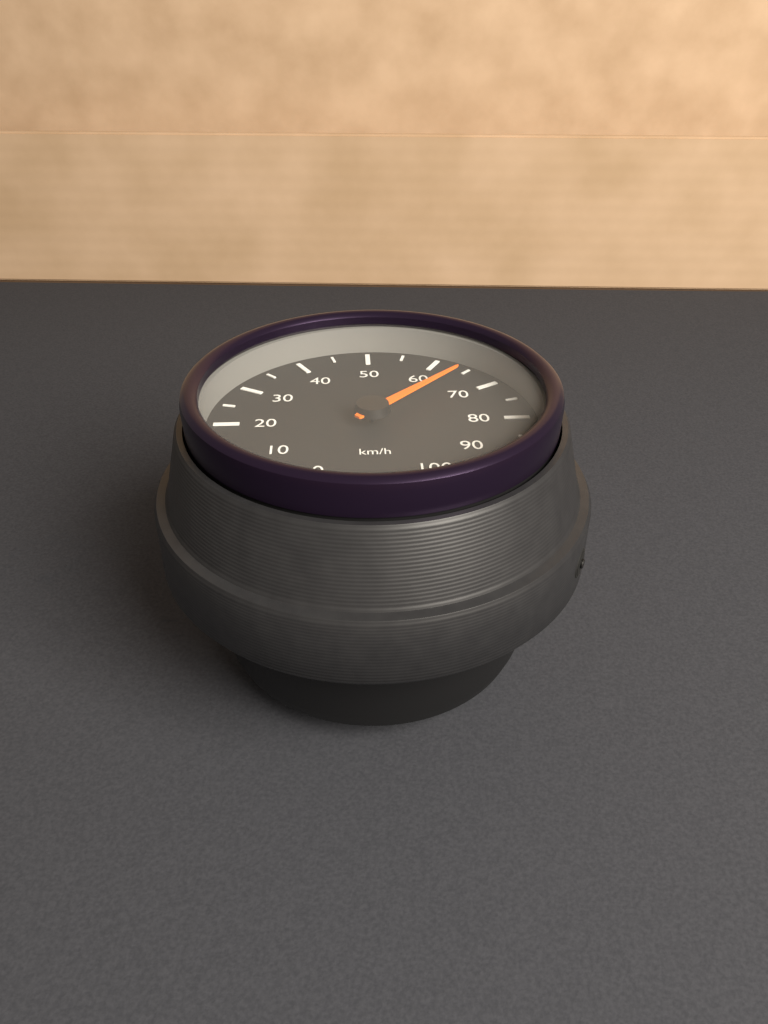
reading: 65 km/h
